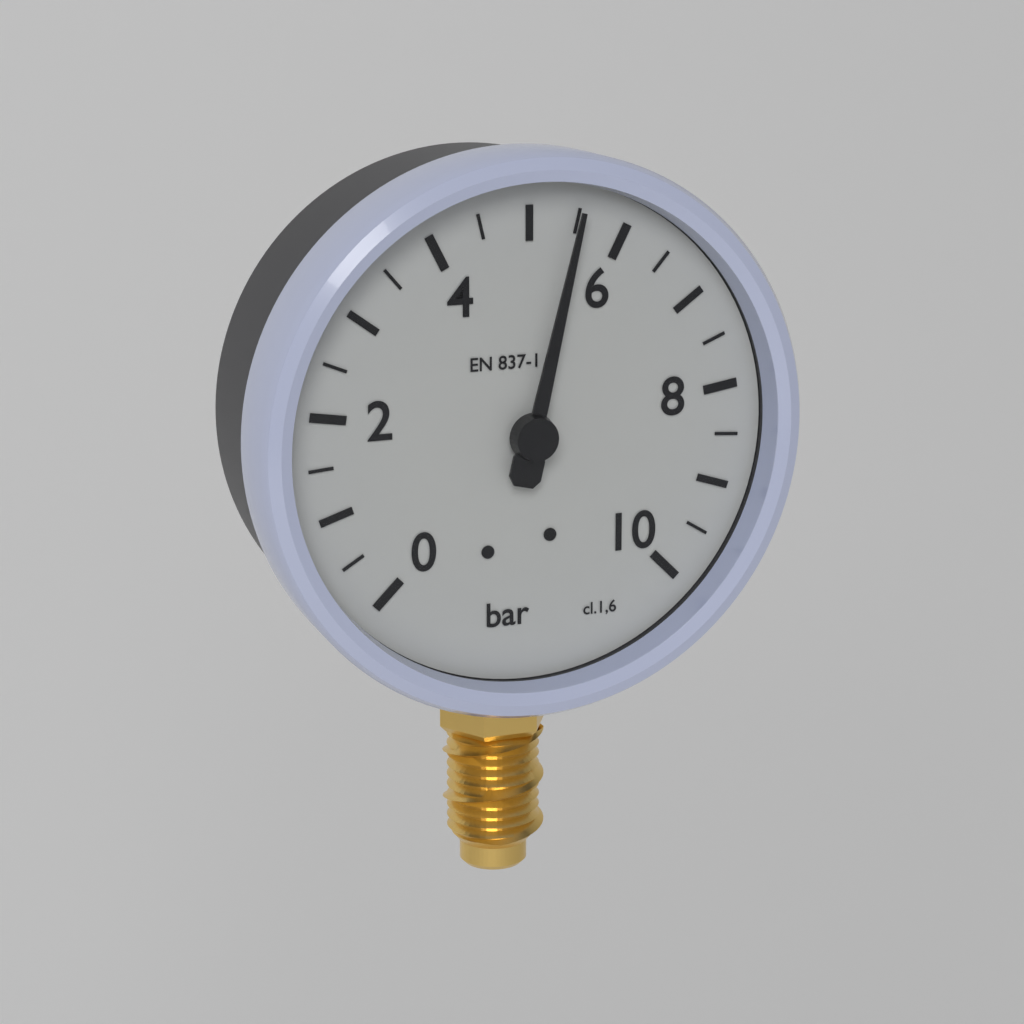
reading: 5.5 bar
